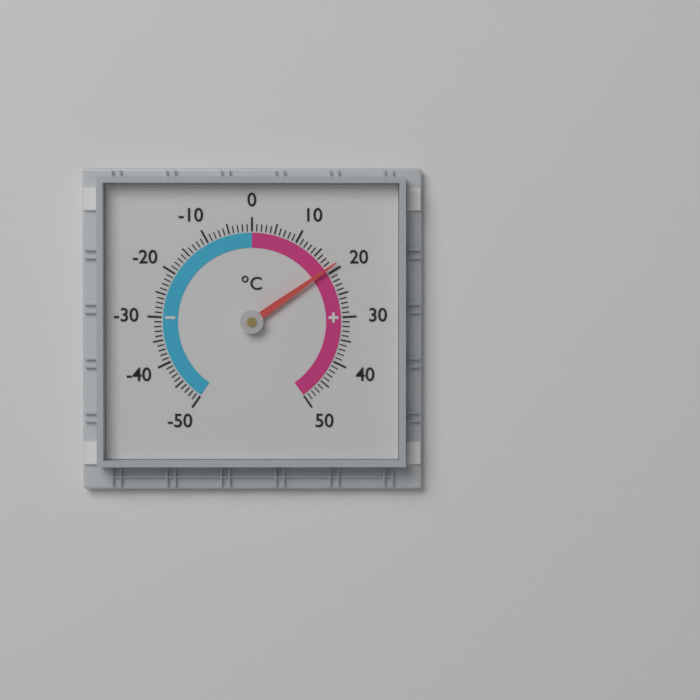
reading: 19 °C
